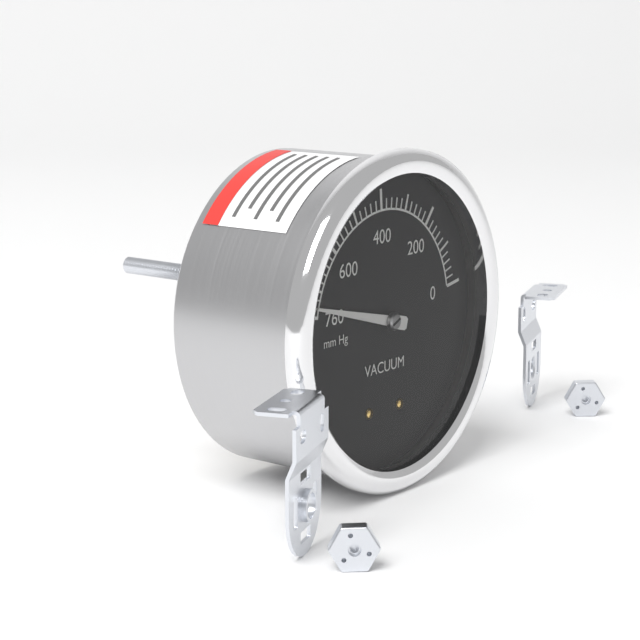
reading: 740 mm Hg
